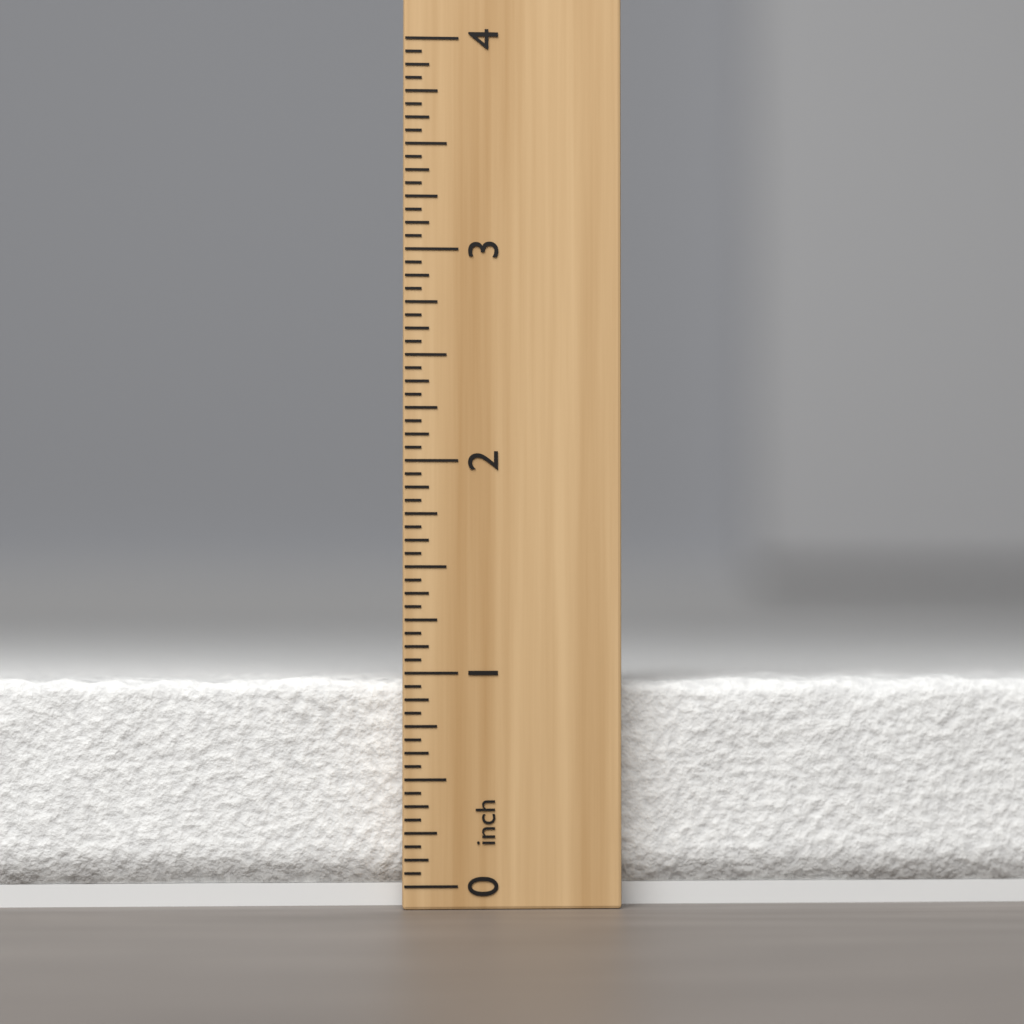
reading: 1.0000 inch
